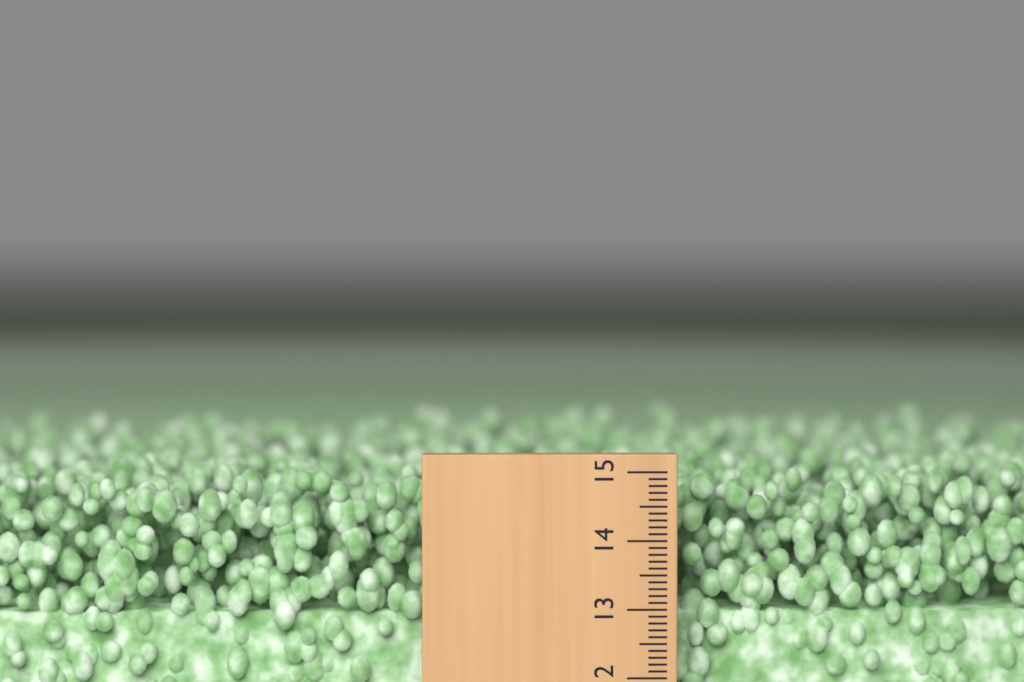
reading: 14.9 (no unit)
